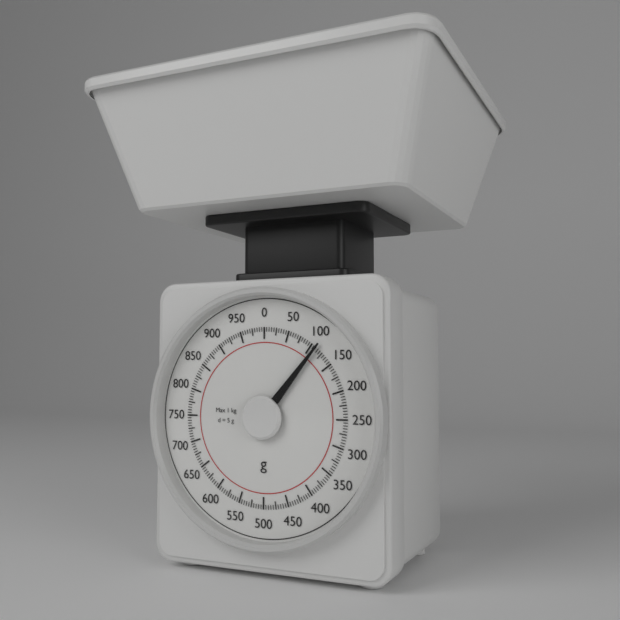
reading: 110 g
